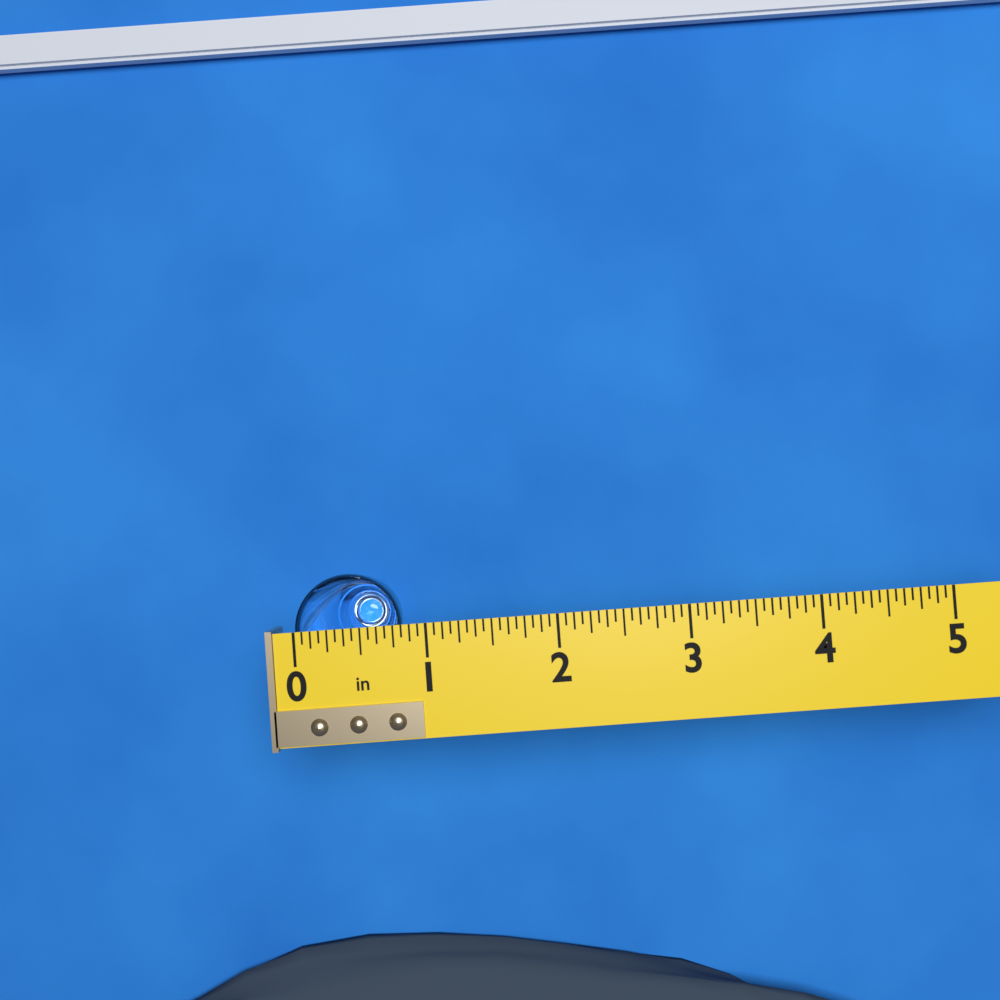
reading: 0.8125 in
